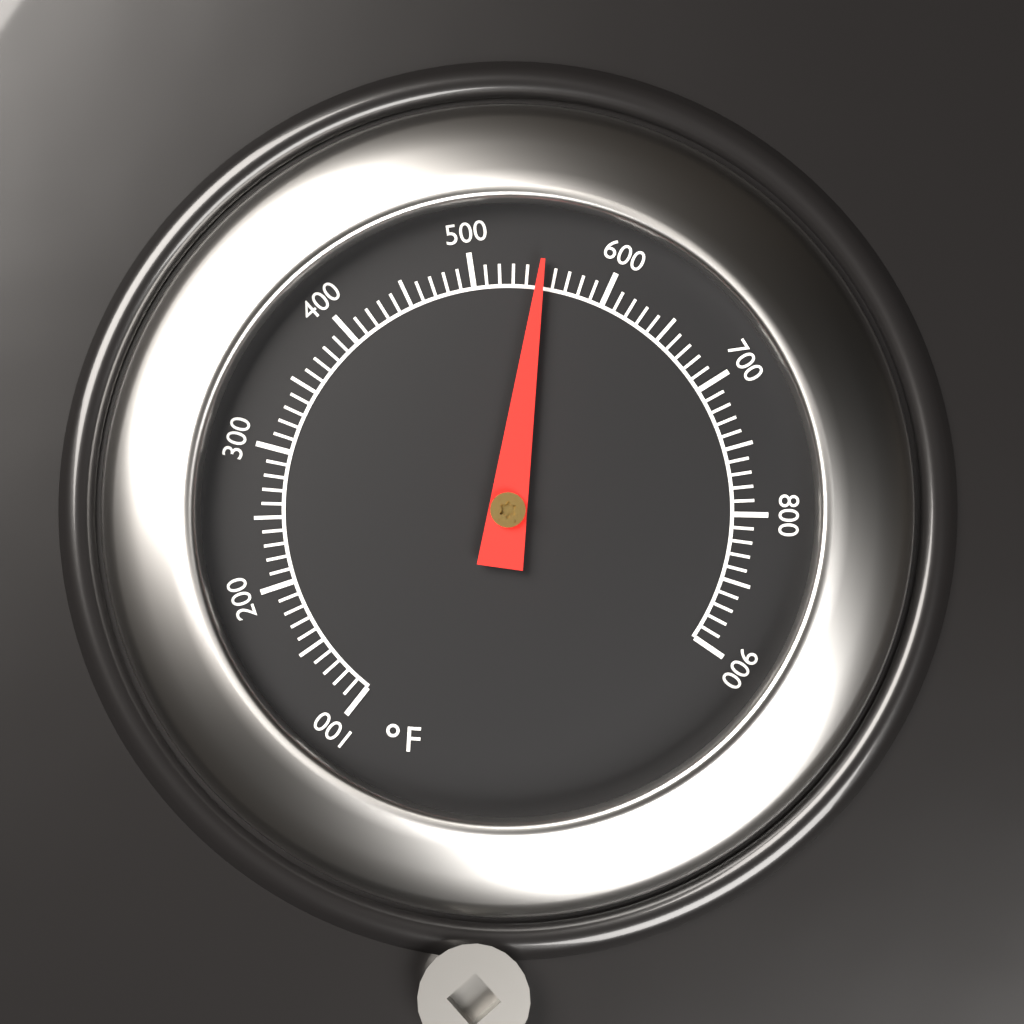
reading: 550 °F
